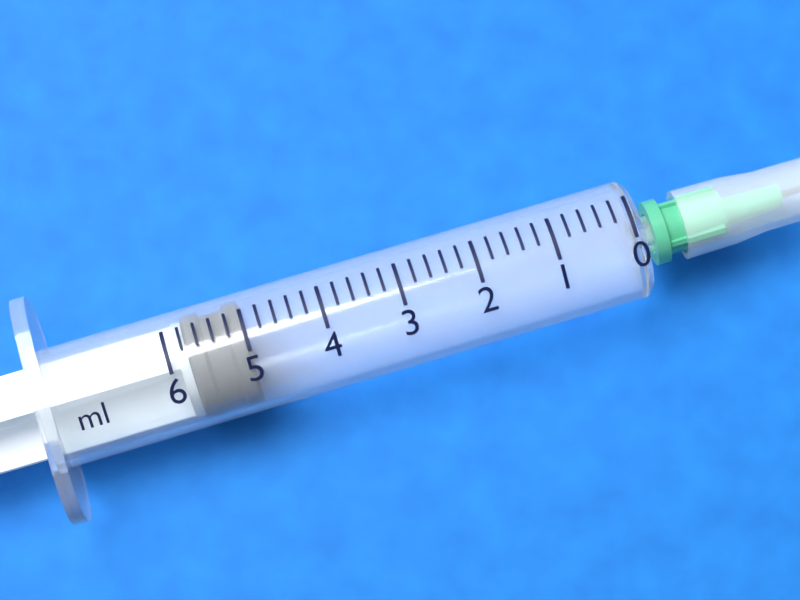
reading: 5.0 ml
